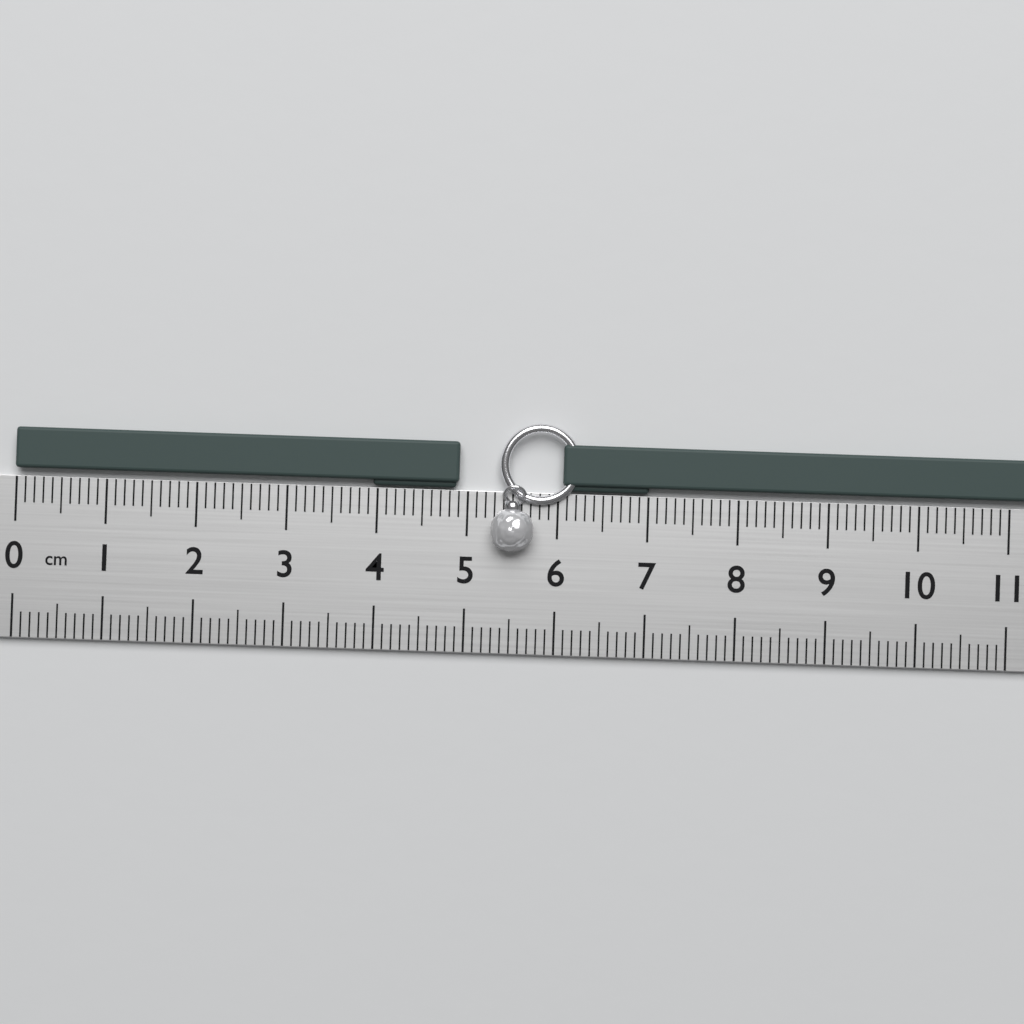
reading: 4.9 cm
